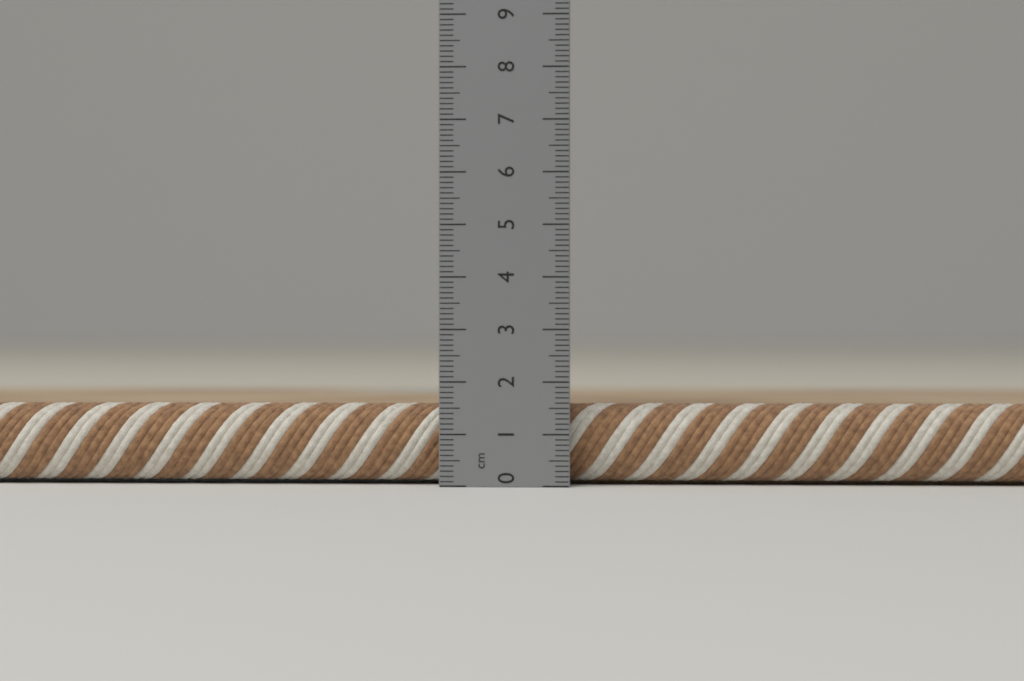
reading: 1.5 cm
